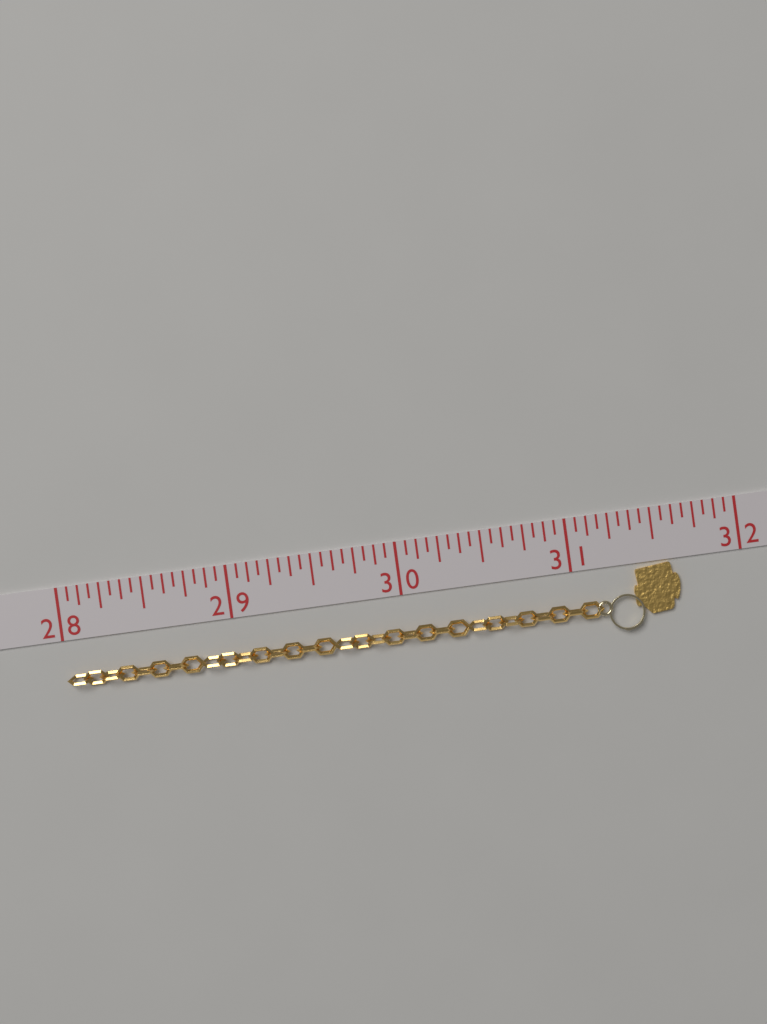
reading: 31.6250 (no unit)
